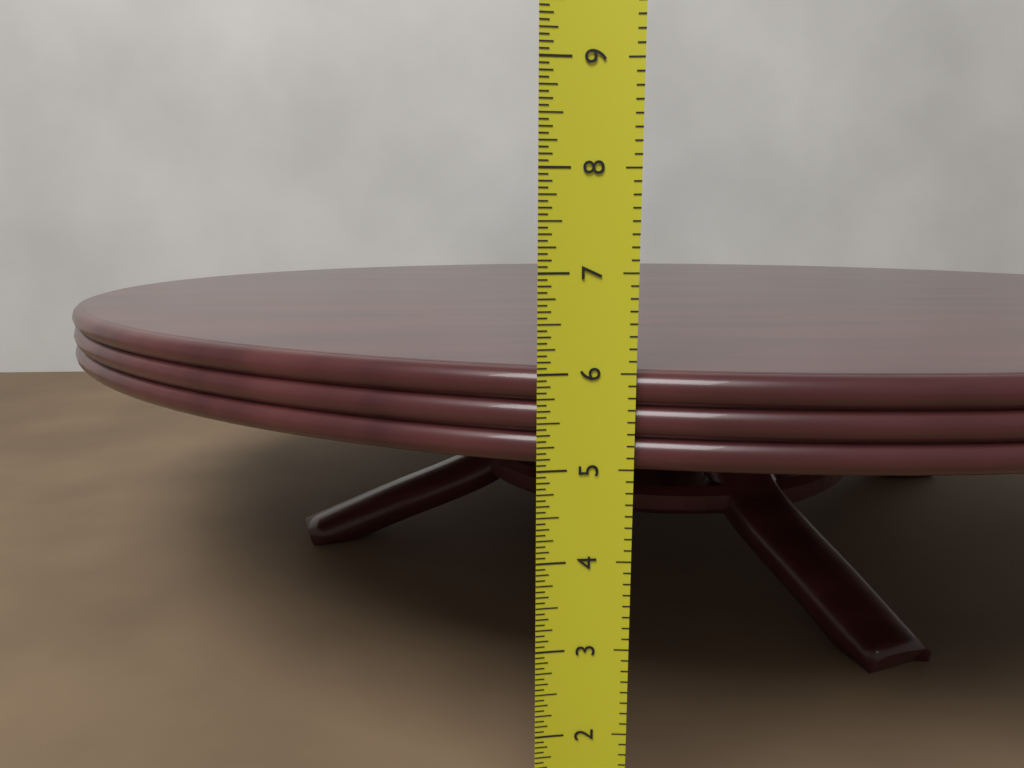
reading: 6.0000 in
